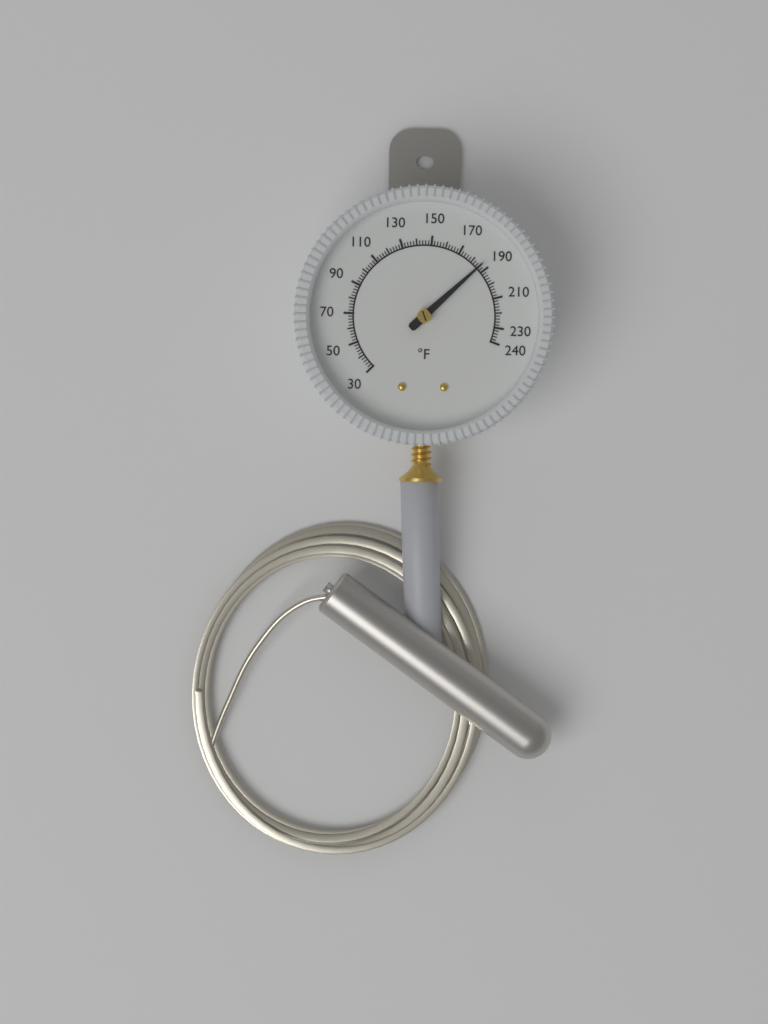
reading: 186 °F
